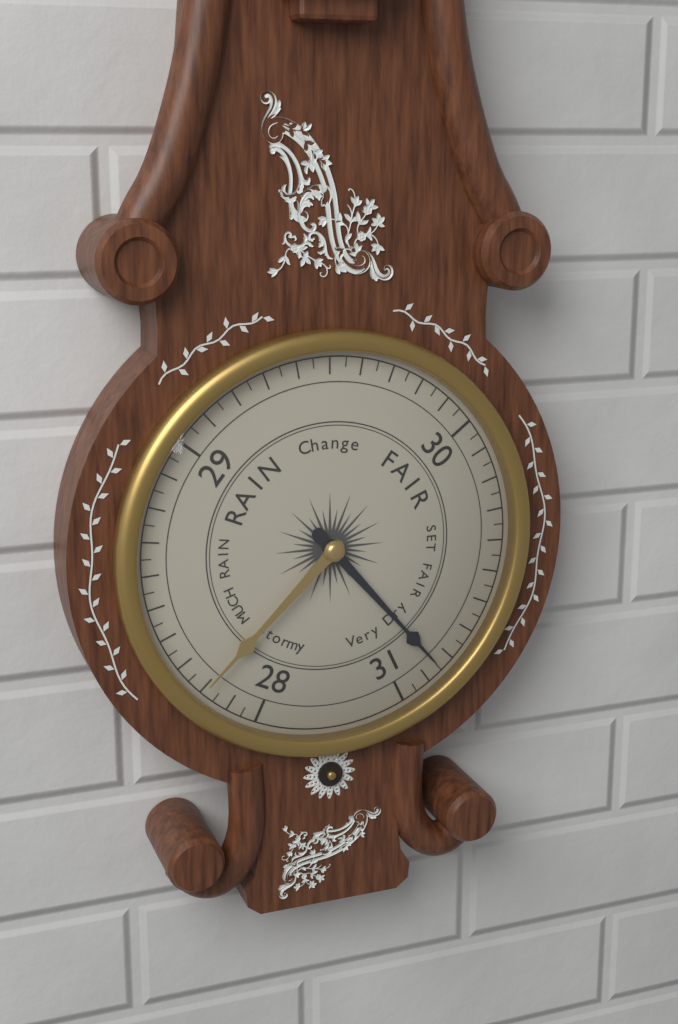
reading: 30.85 (no unit)
